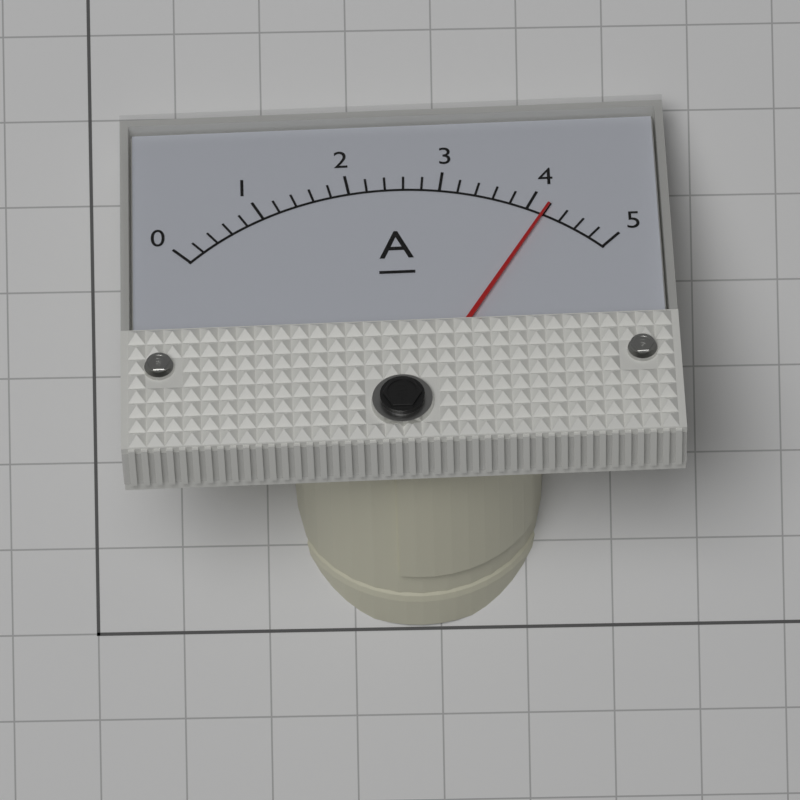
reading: 4.2 A
